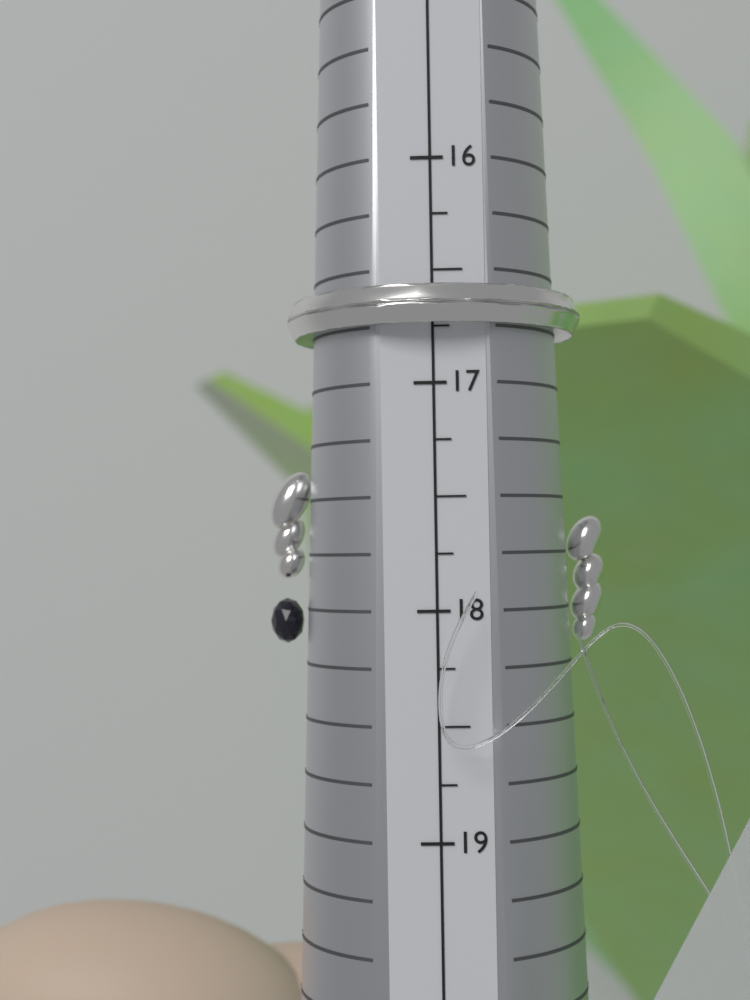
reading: 16.75 (no unit)
